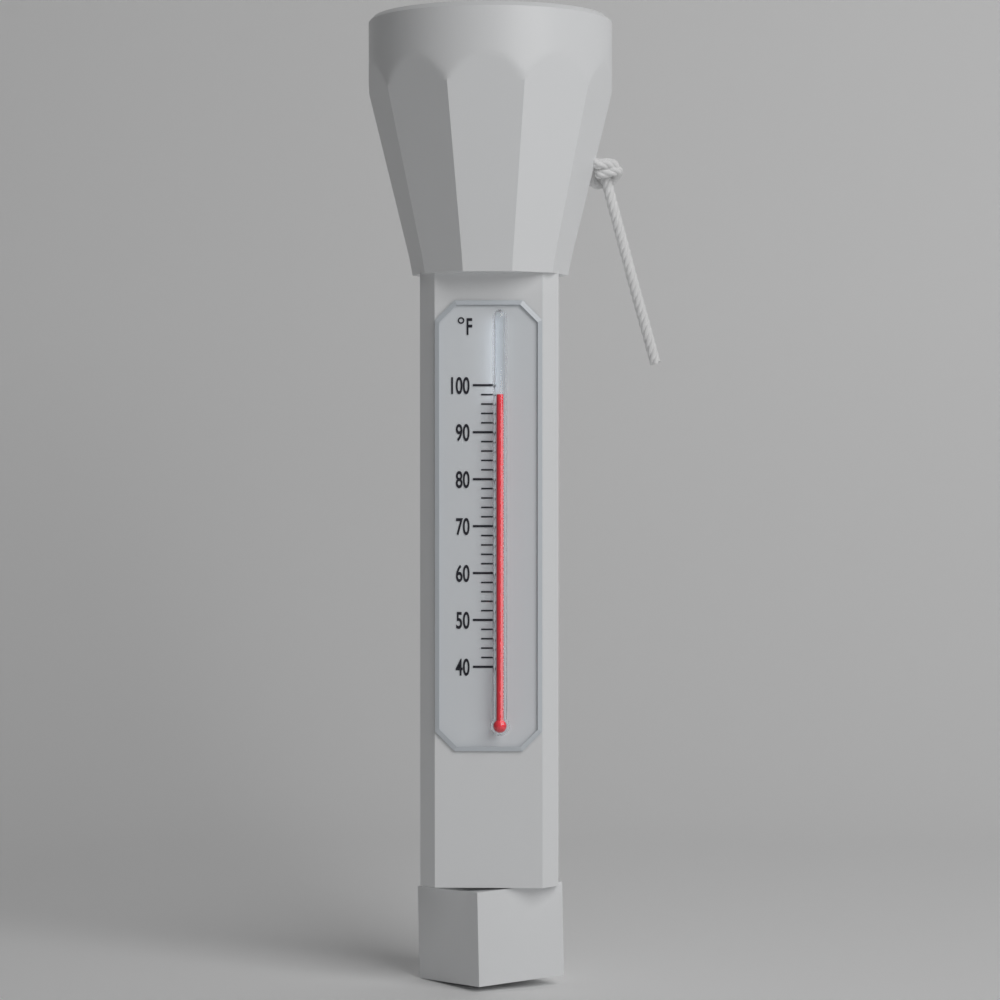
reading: 98 °F
